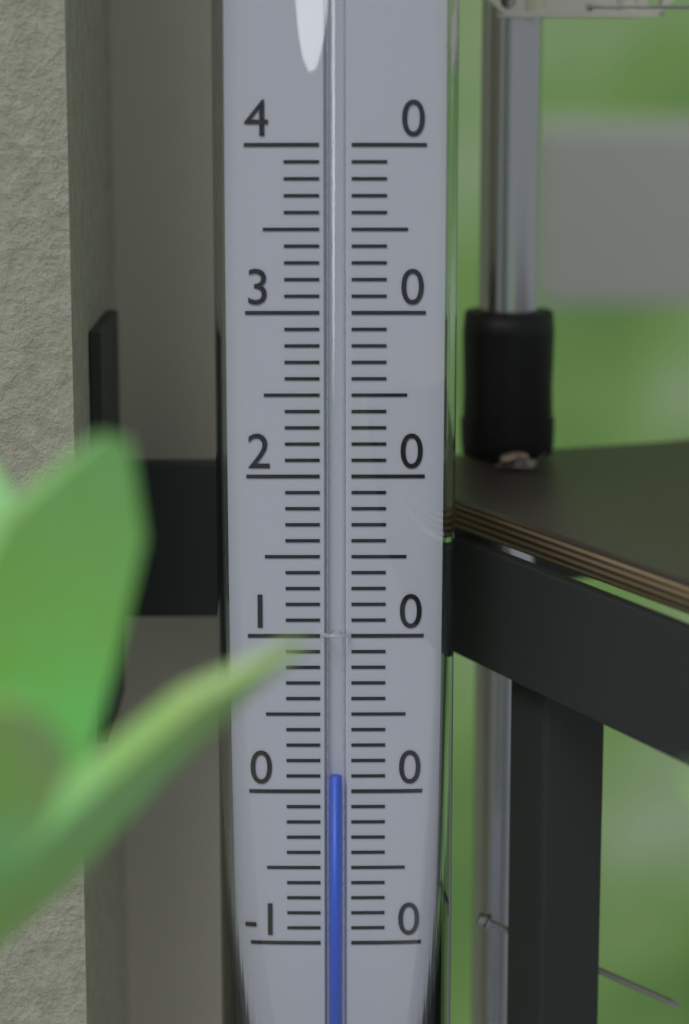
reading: 1 (no unit)
